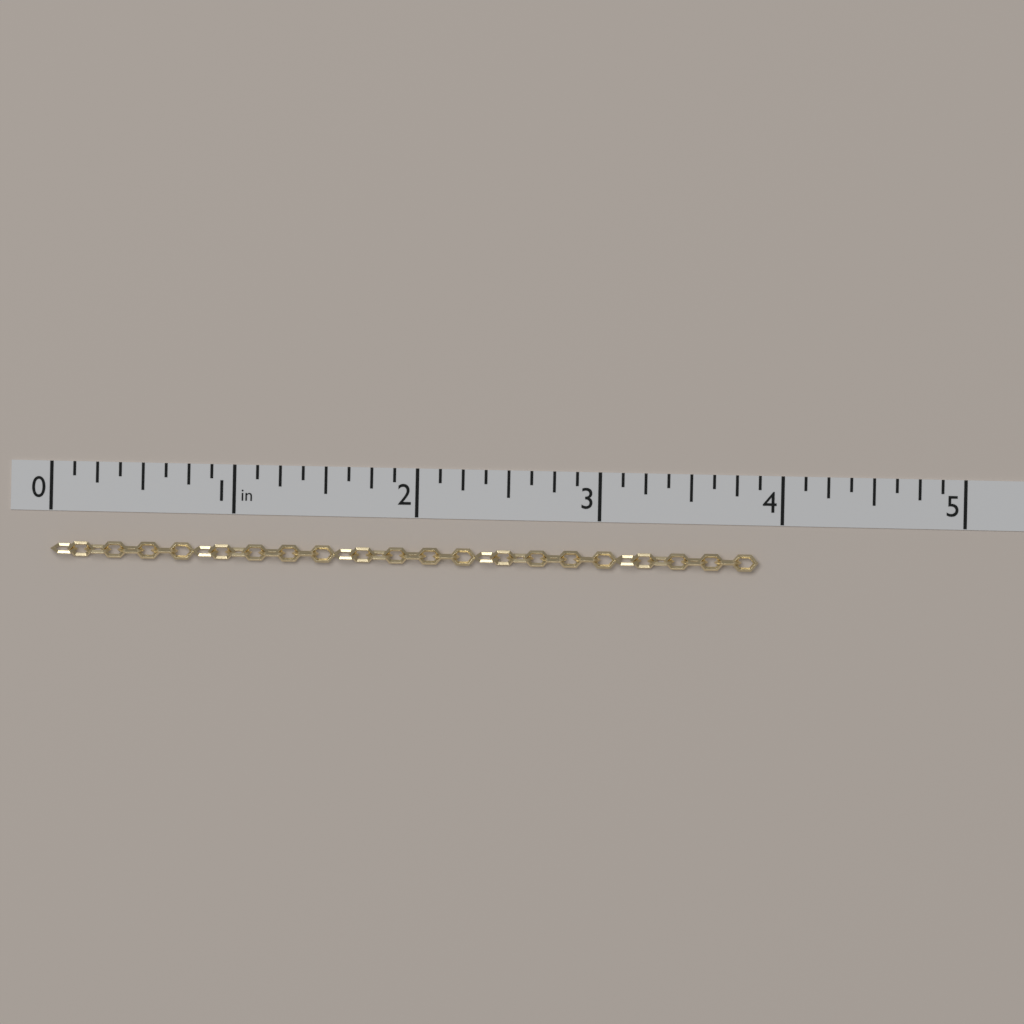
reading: 3.875 in
